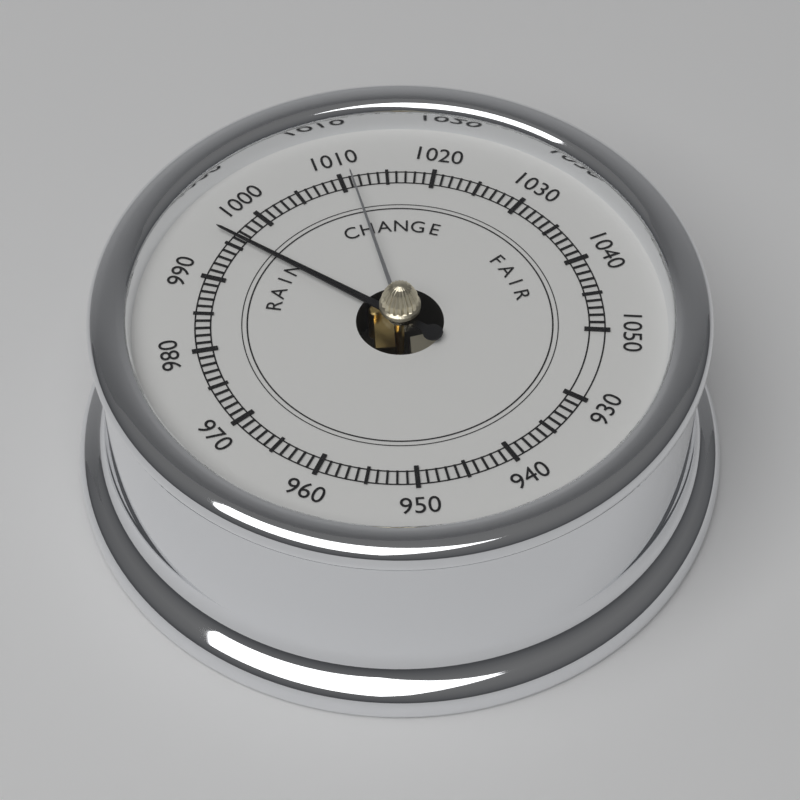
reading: 996 (no unit)
